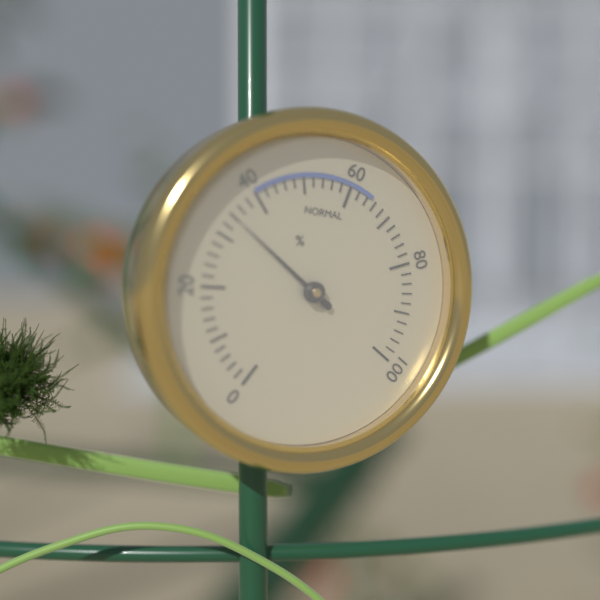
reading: 34 %
